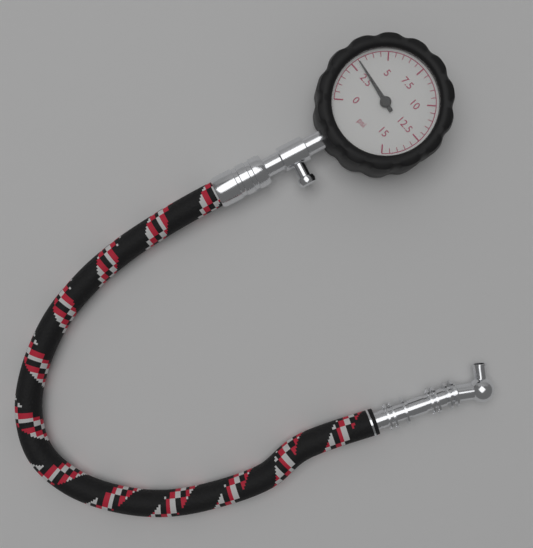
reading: 3.0 psi
